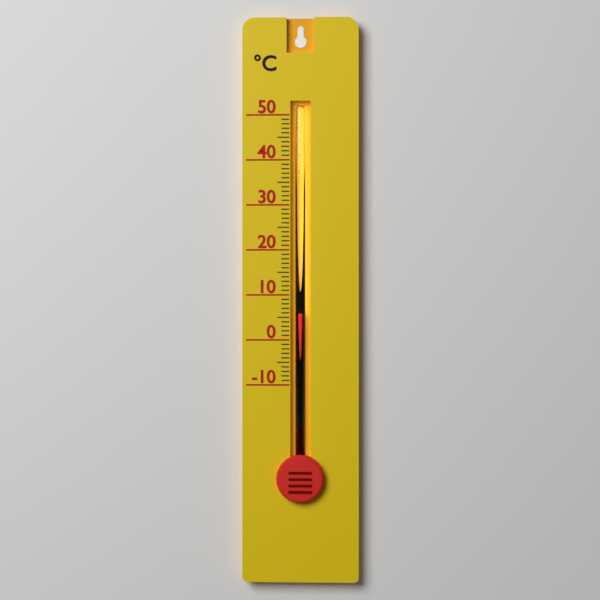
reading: 6 °C
